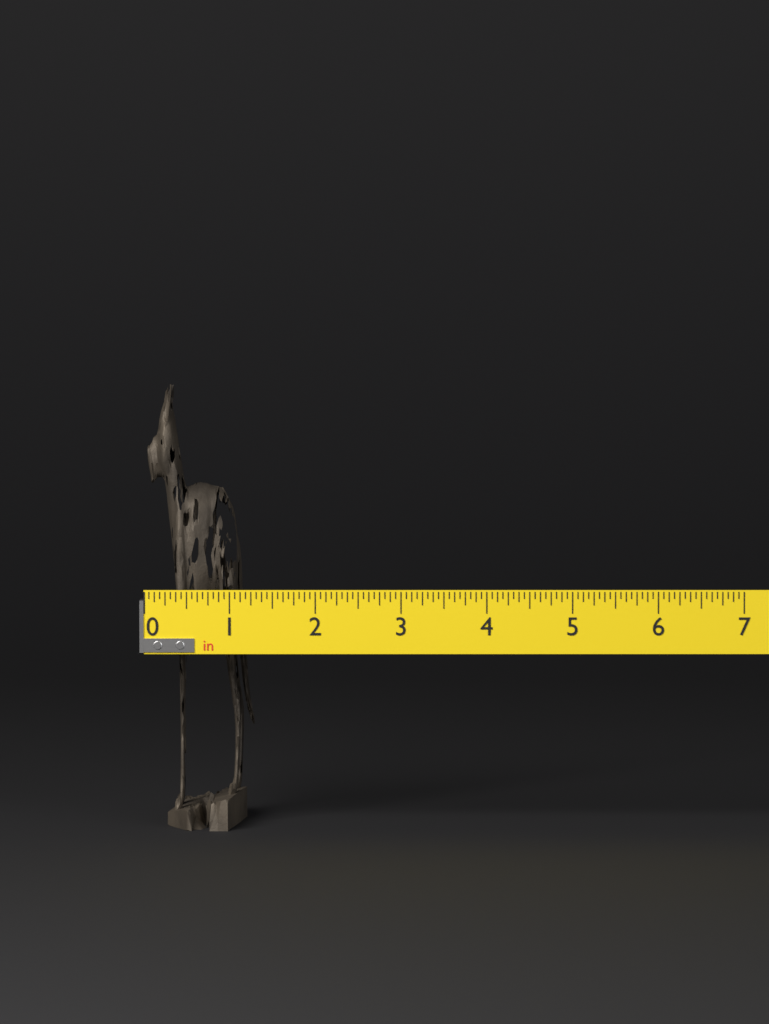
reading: 1.2500 in
